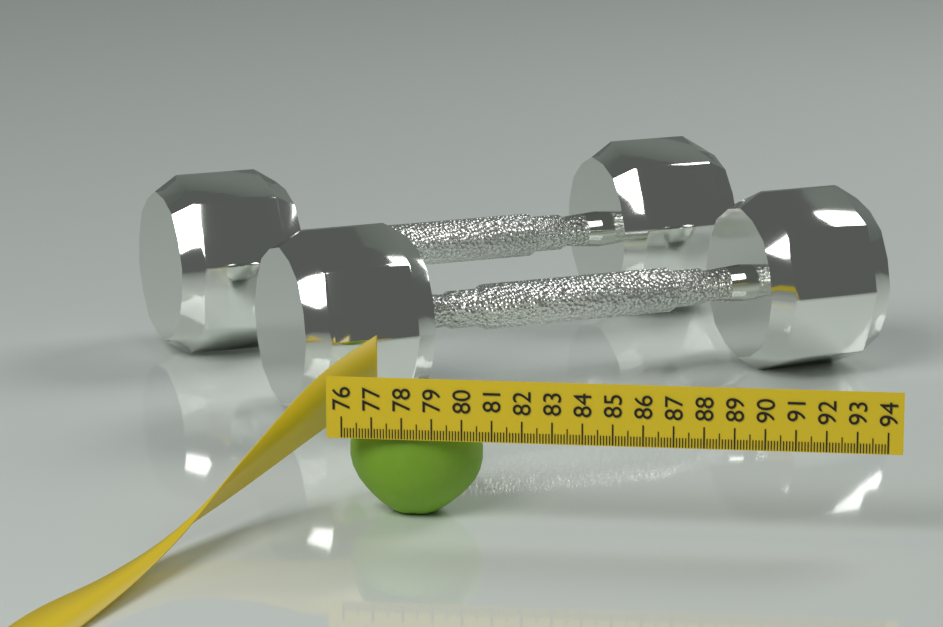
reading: 80.5 (no unit)
